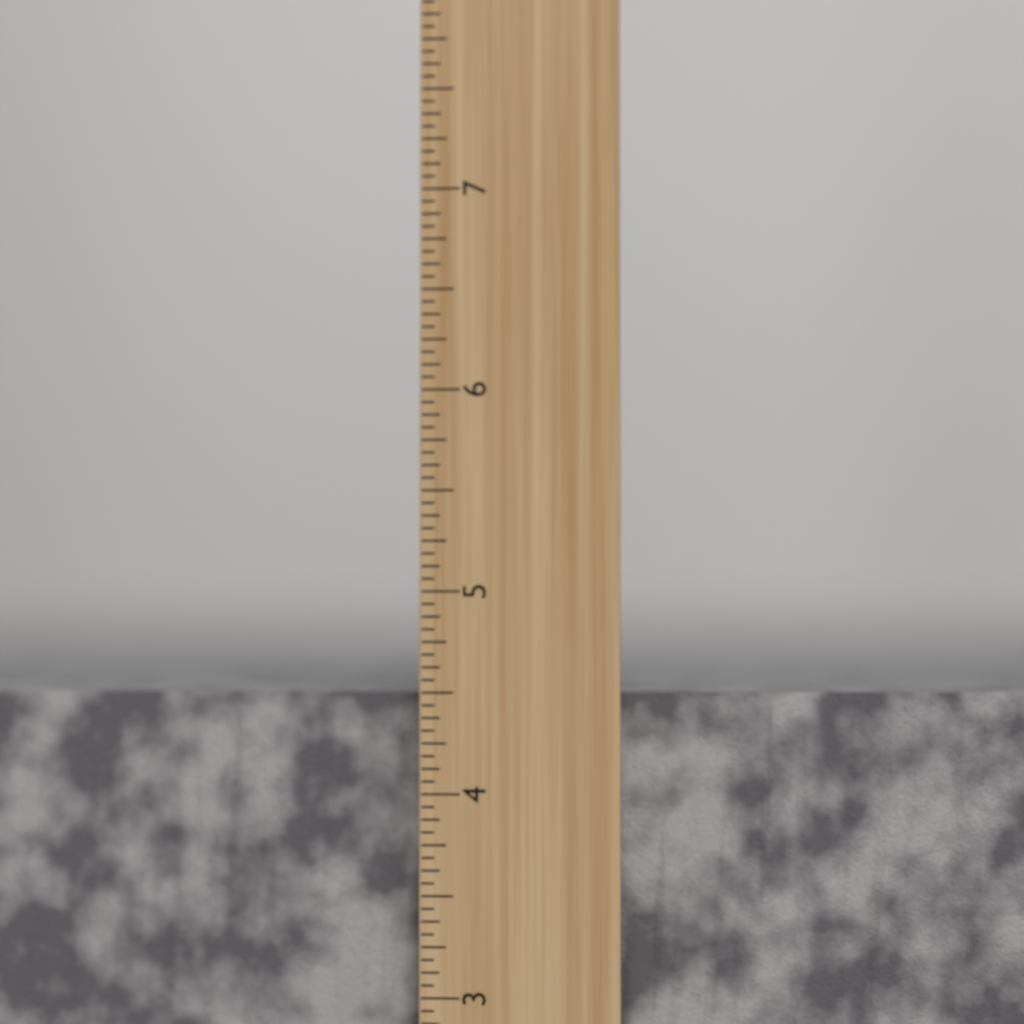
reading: 4.5000 inch
